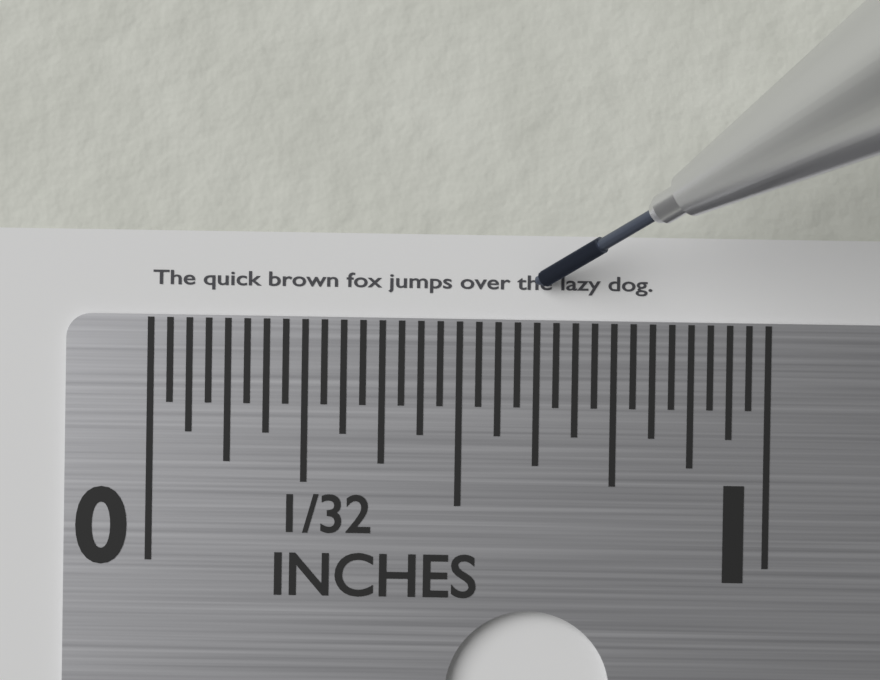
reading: 0.81250 in
